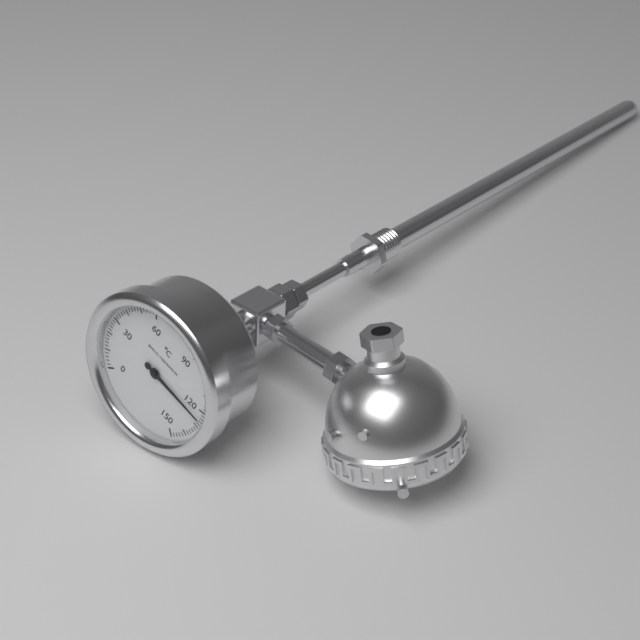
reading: 126 °C
